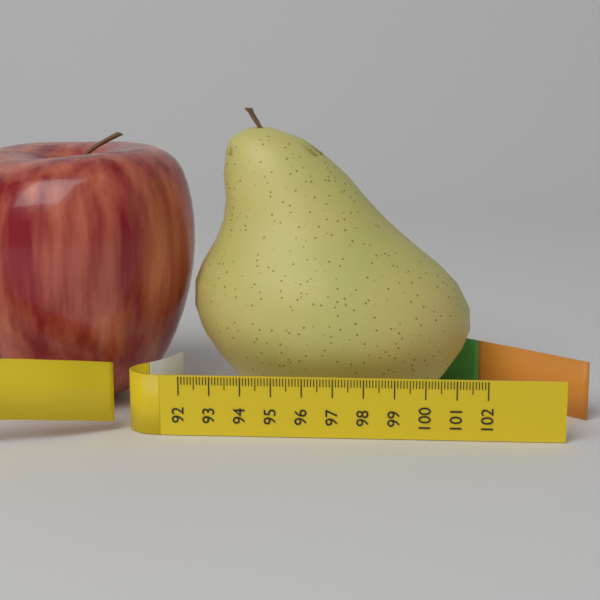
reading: 101.6 (no unit)
